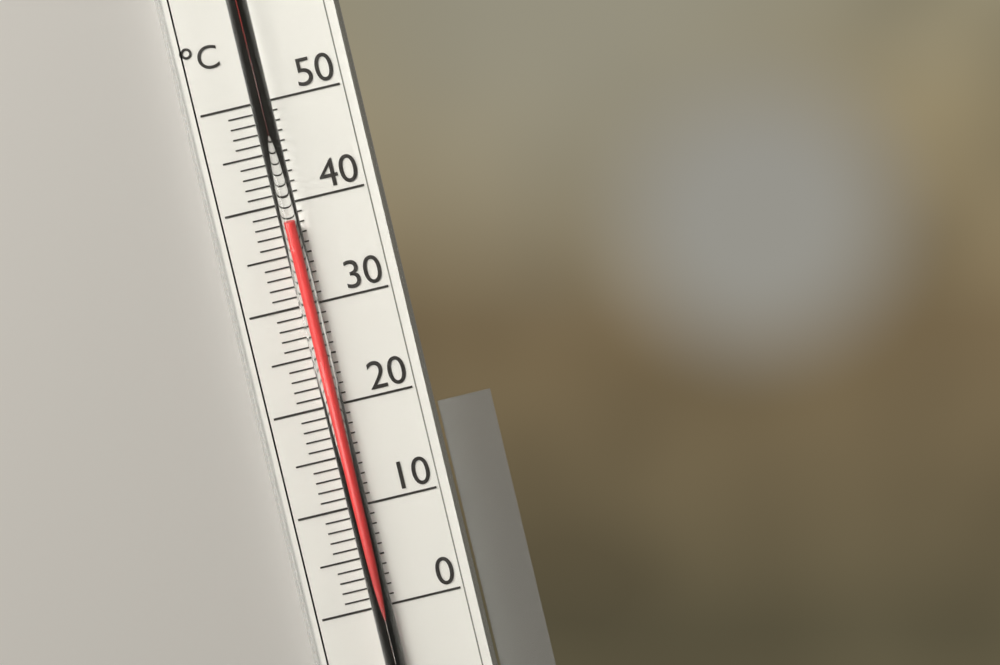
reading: 38 °C
